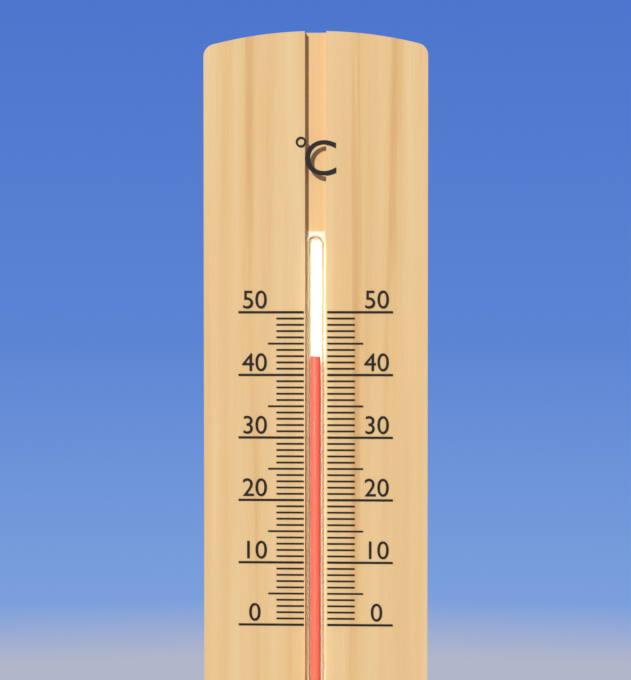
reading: 43 °C
